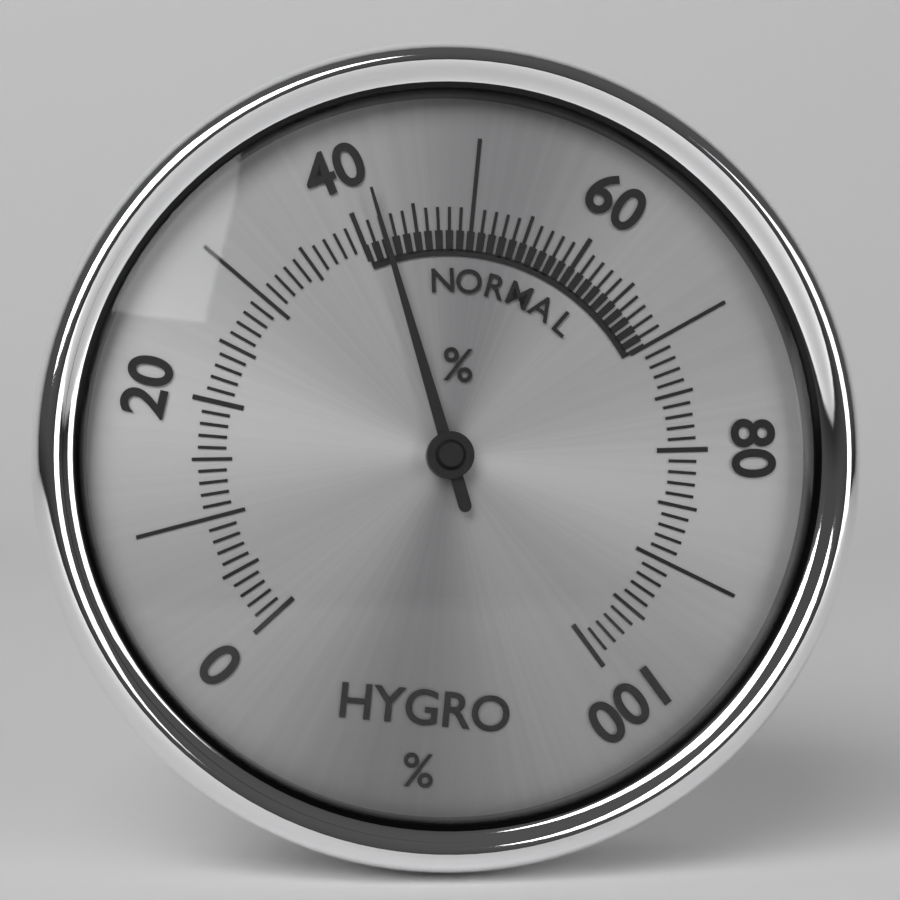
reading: 42 %
